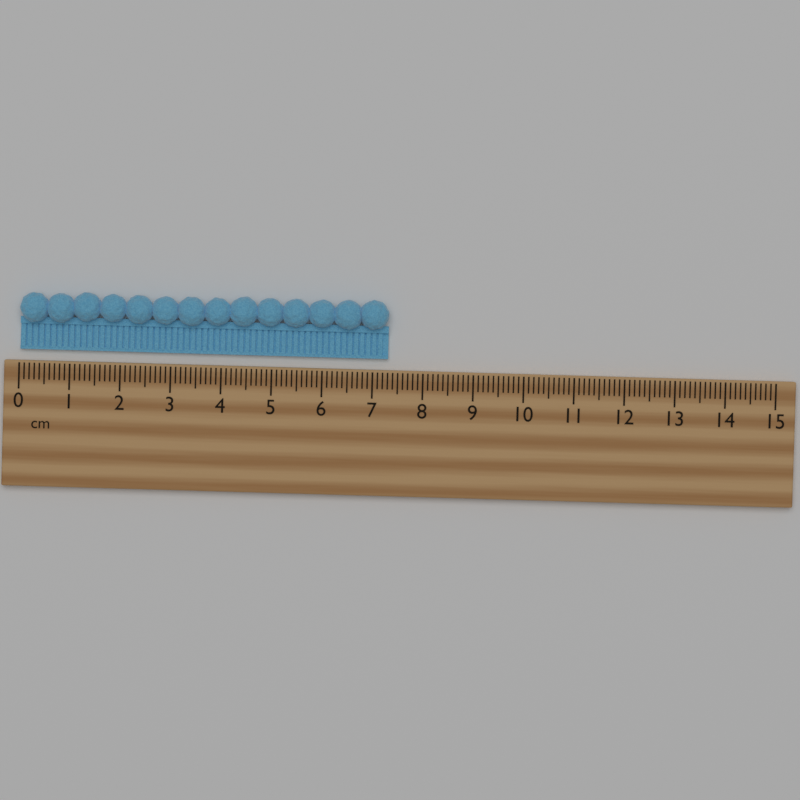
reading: 7.3 cm
